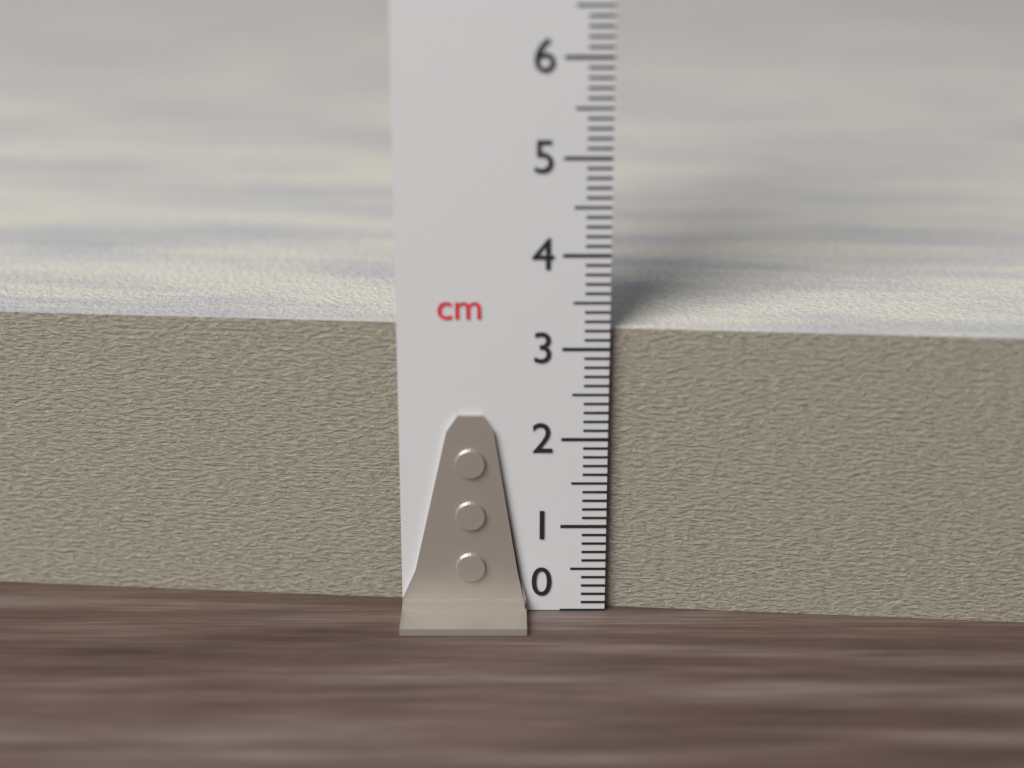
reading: 3.2 cm
